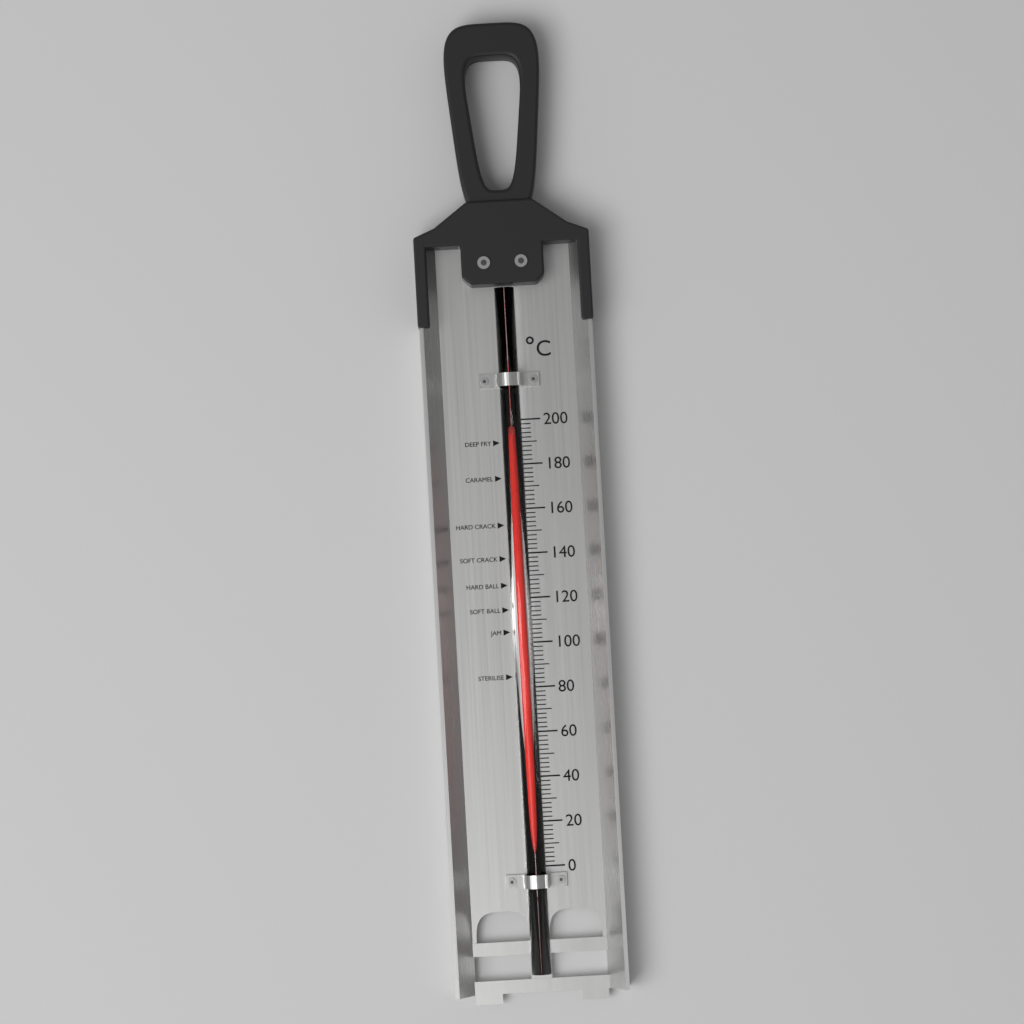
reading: 192 °C
